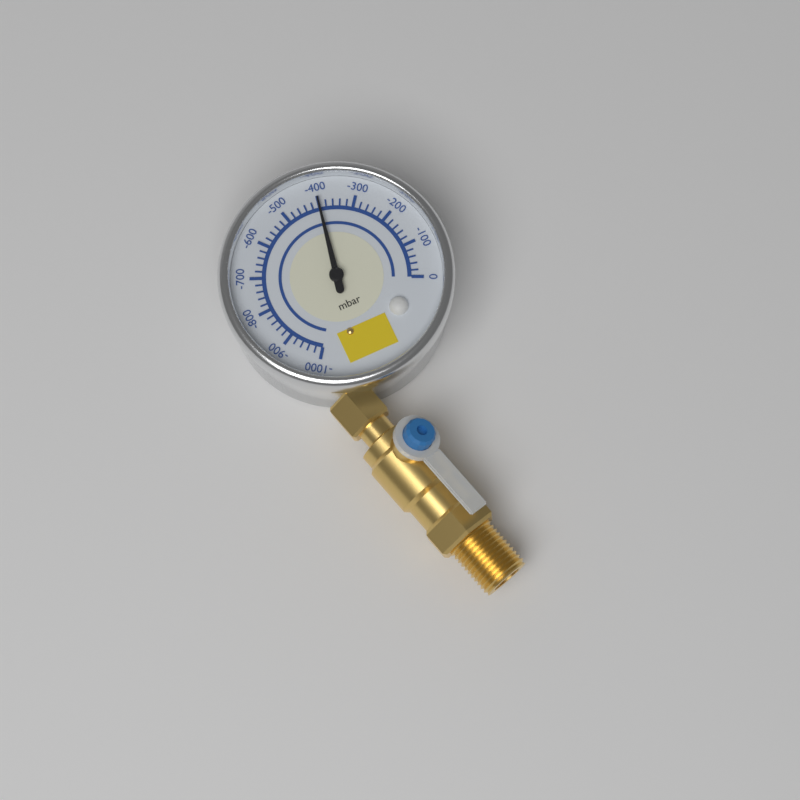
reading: -400 mbar
